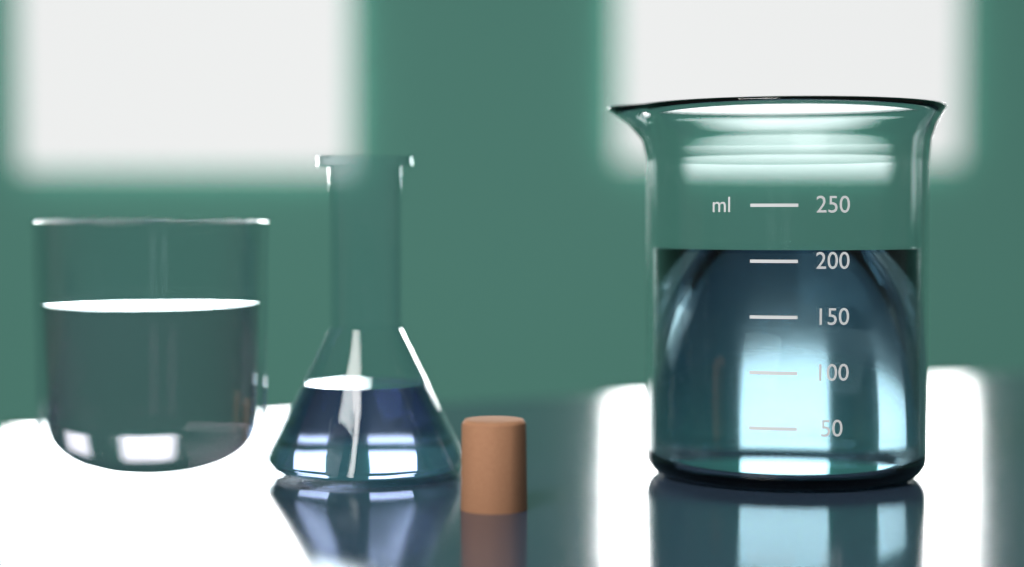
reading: 210 ml
